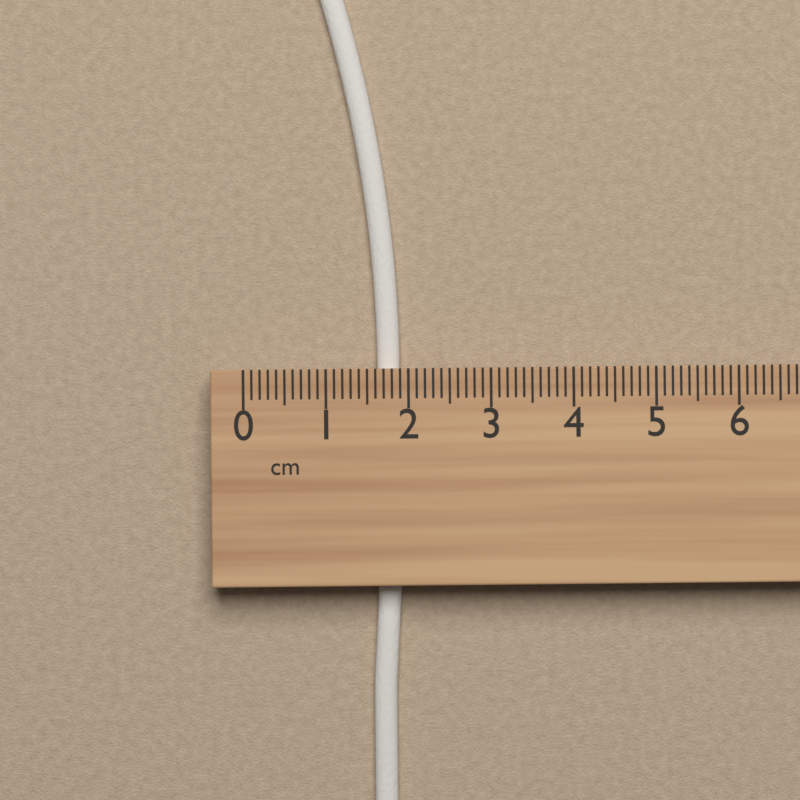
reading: 1.9 cm
